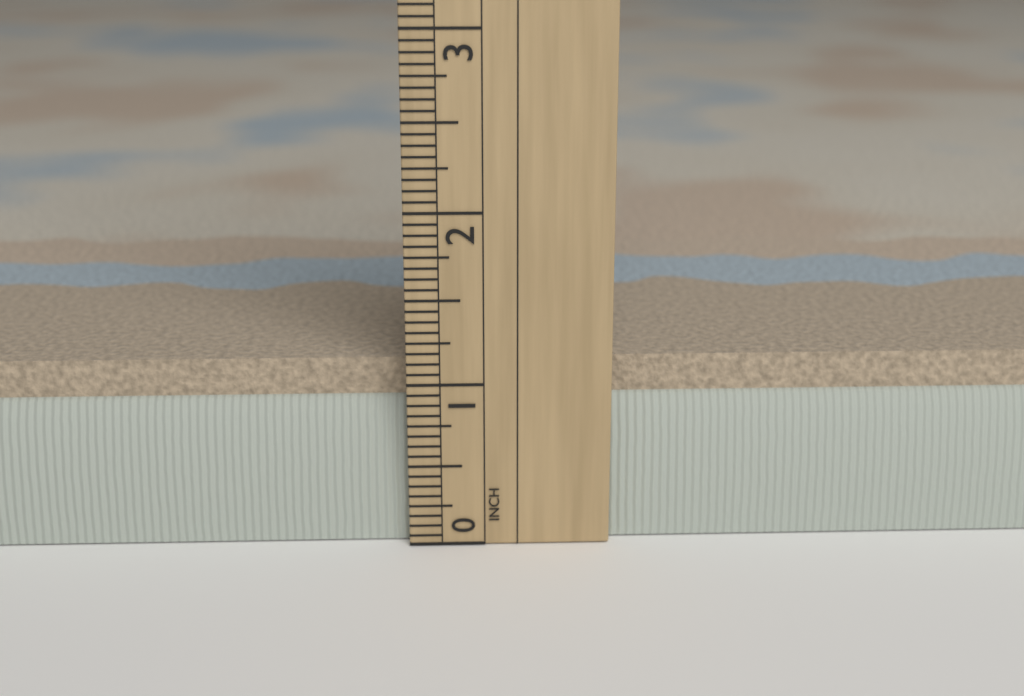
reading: 1.1250 in
